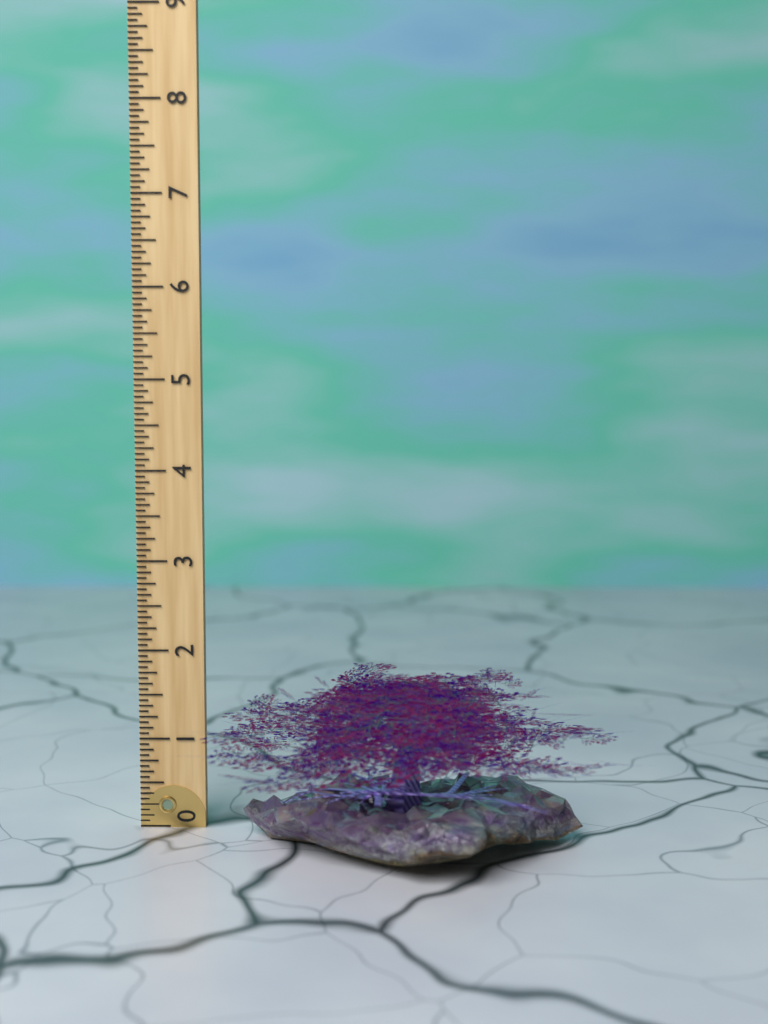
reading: 2.0000 (no unit)
